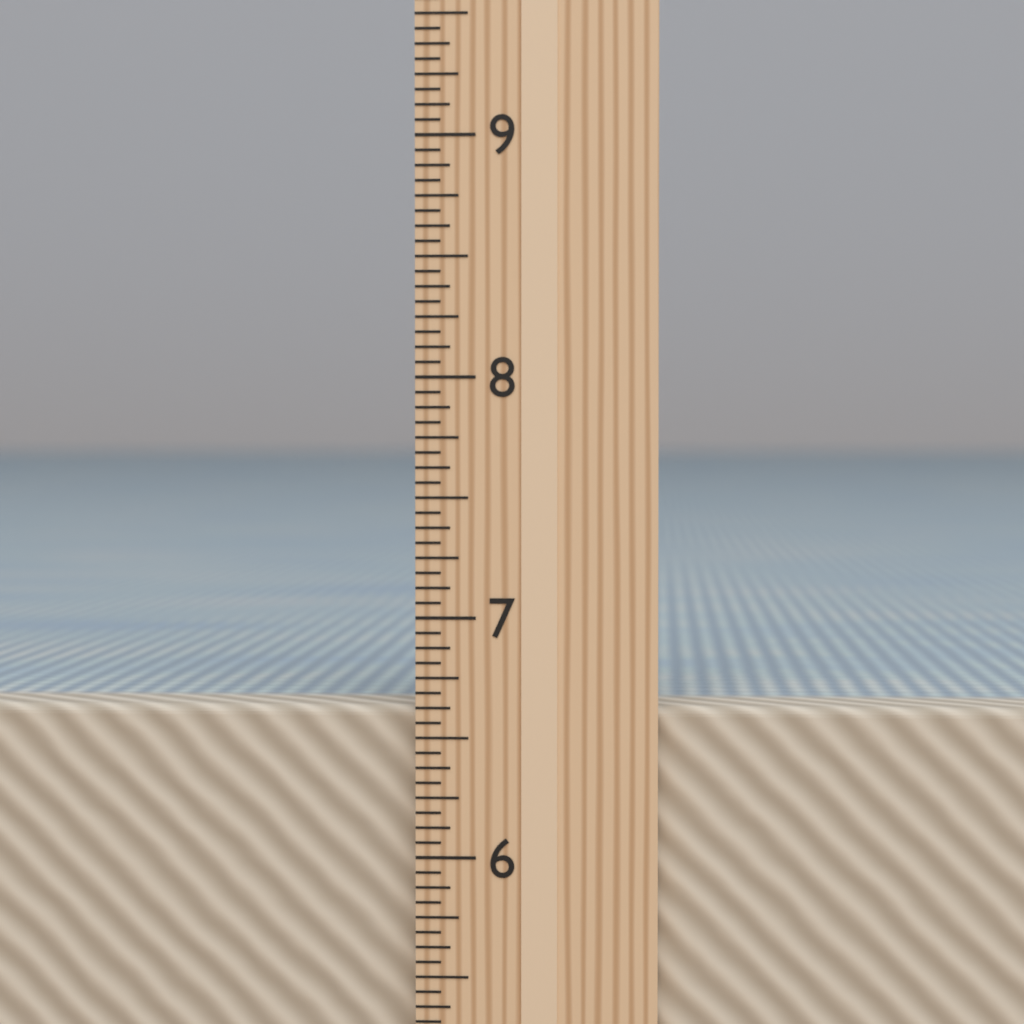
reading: 6.6250 in
